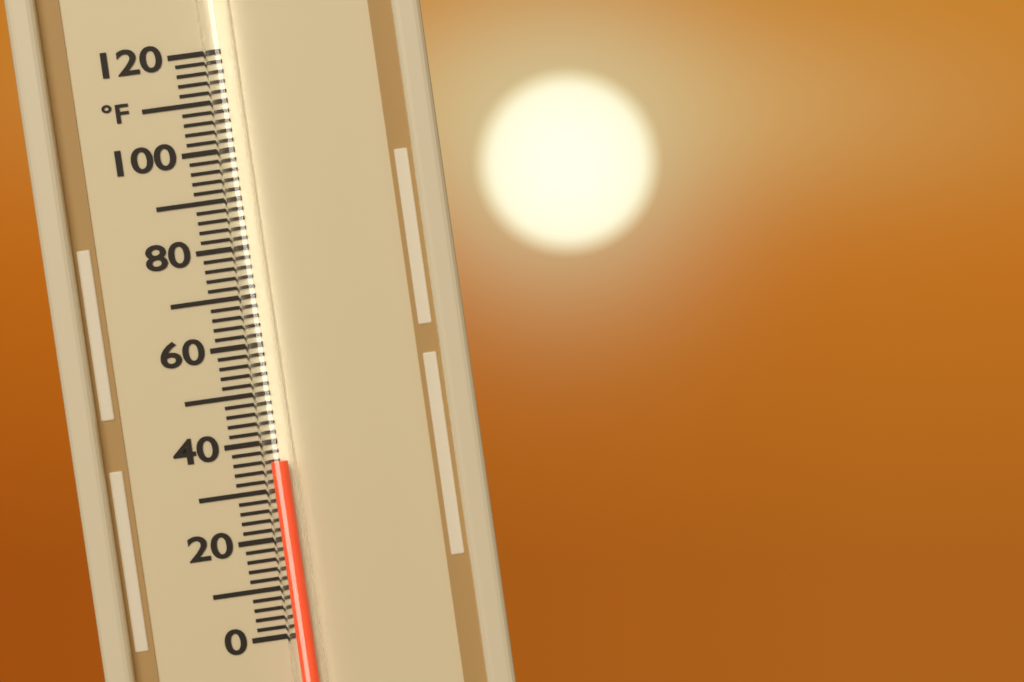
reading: 36 °F
